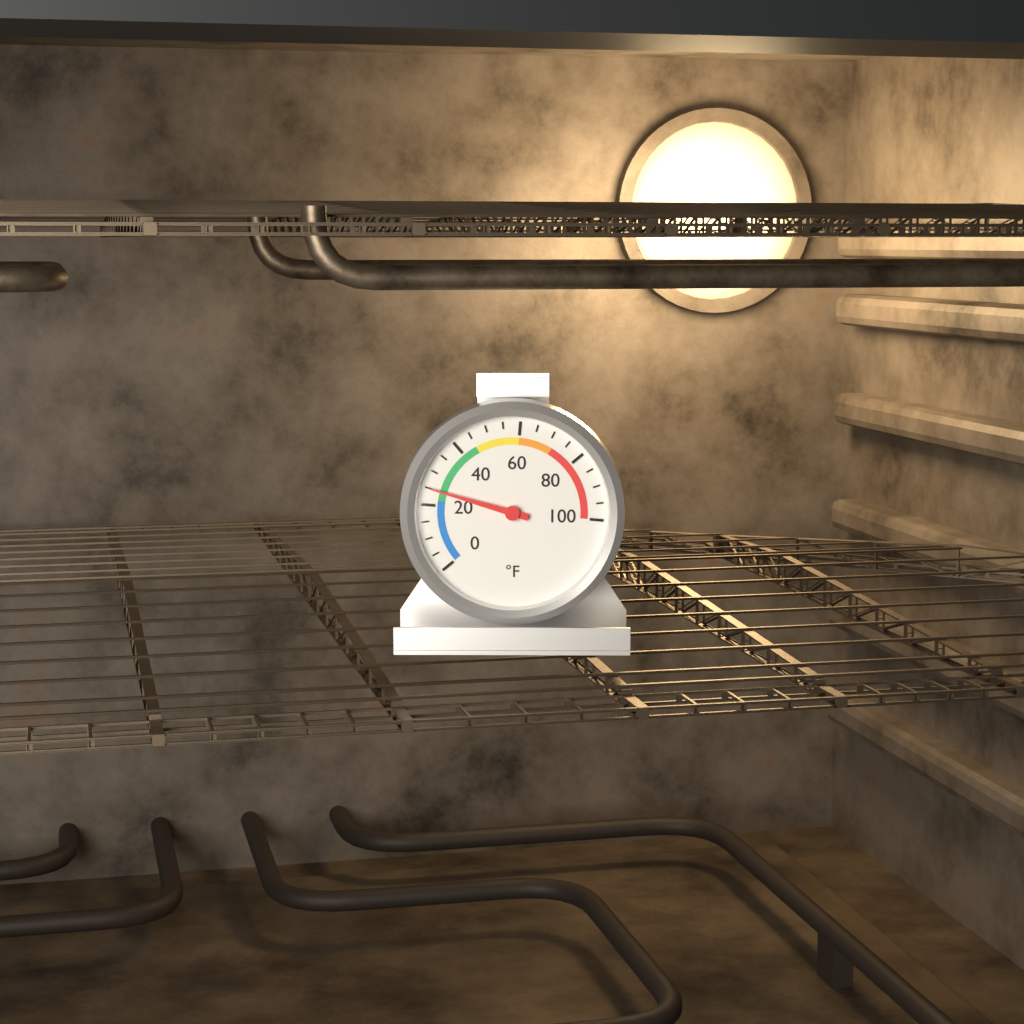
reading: 25 °F
